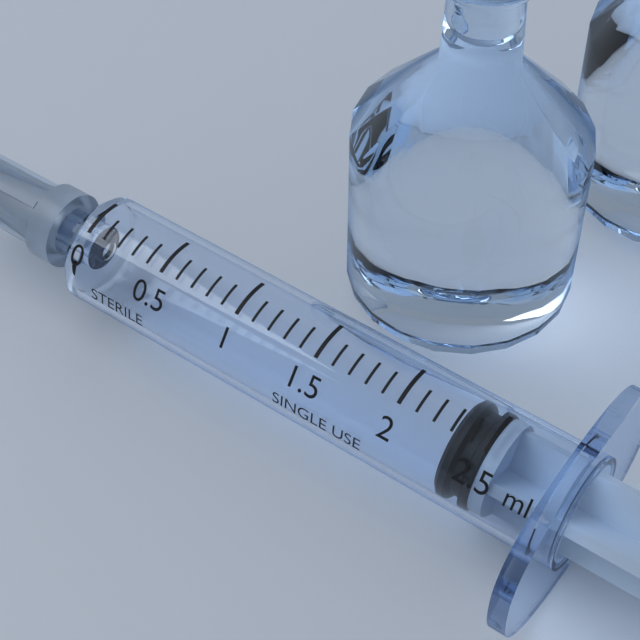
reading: 2.3 ml
